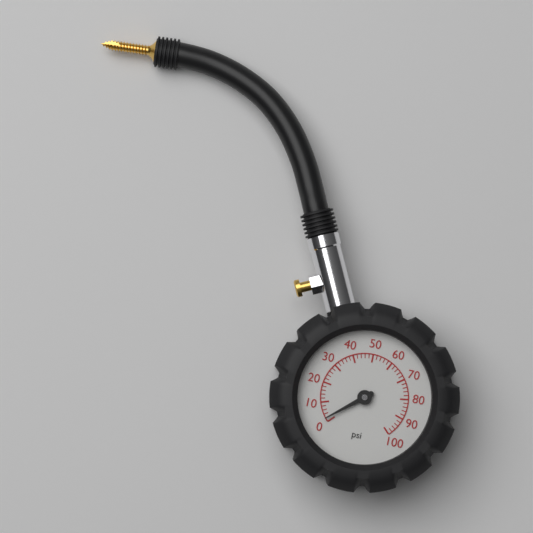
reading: 2 psi
